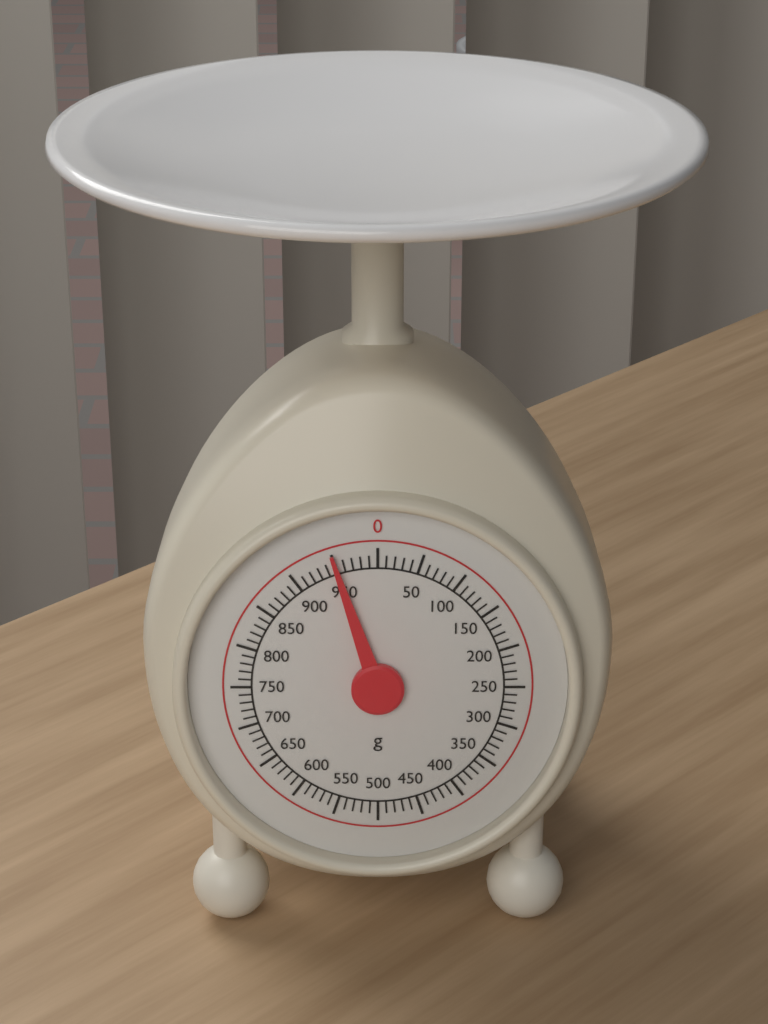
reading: 950 g
